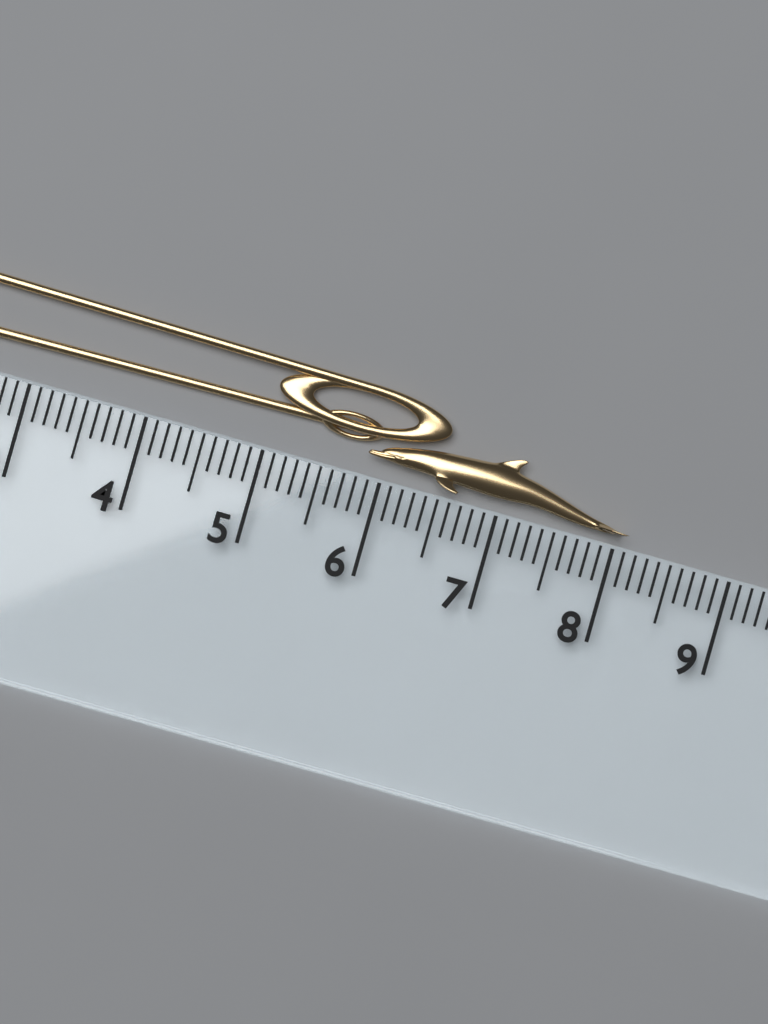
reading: 8.1 cm
